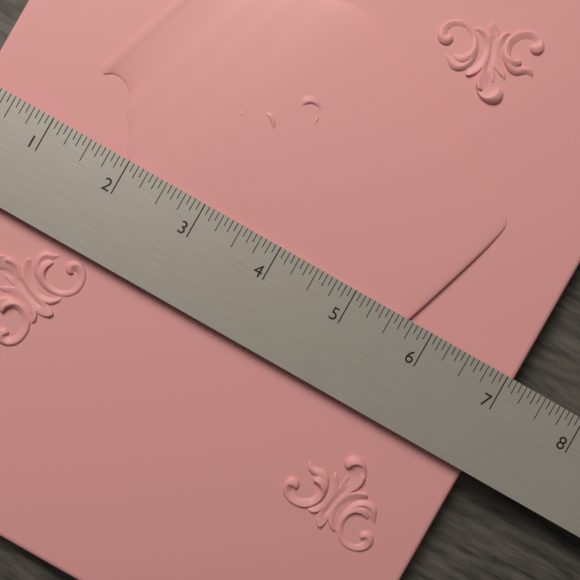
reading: 7.1250 in
